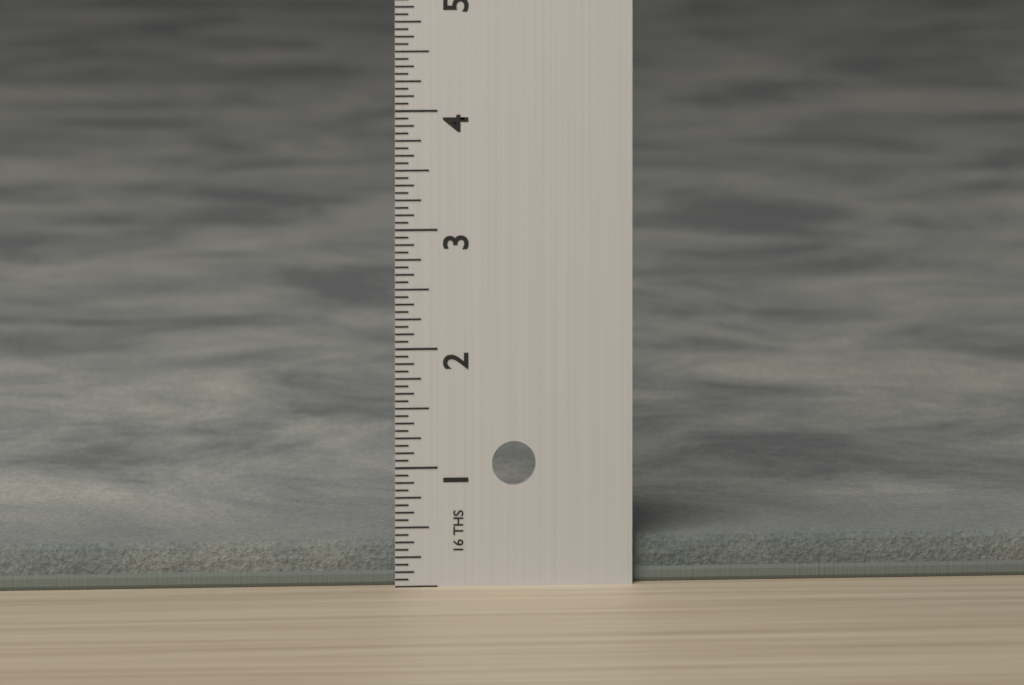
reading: 0.3750 in
